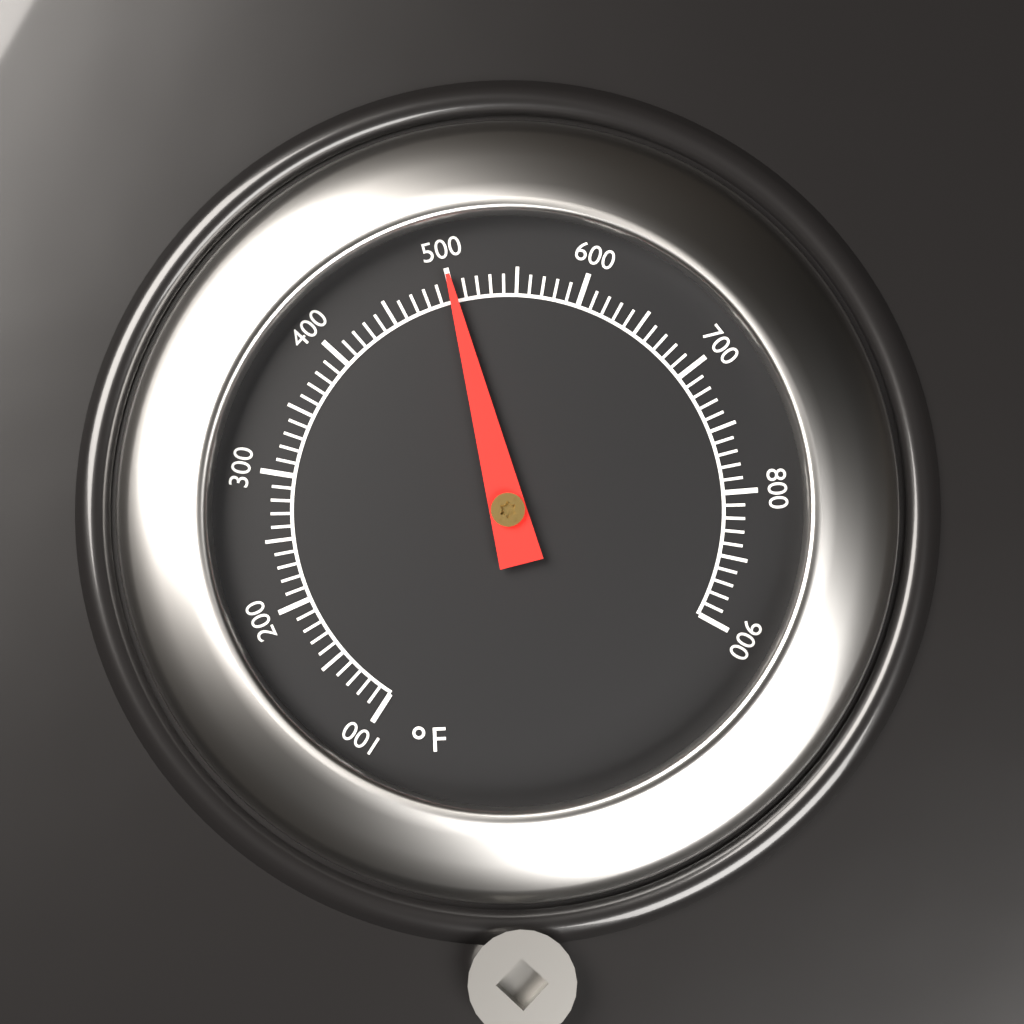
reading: 500 °F
